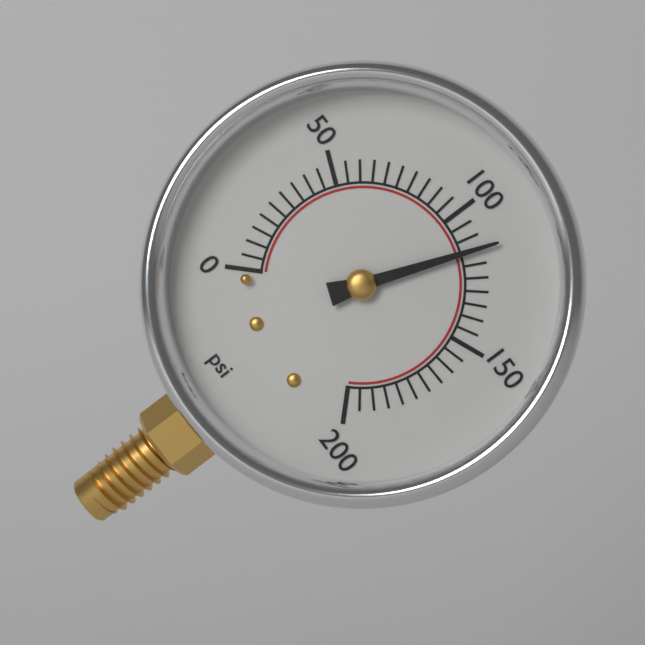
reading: 115 psi
